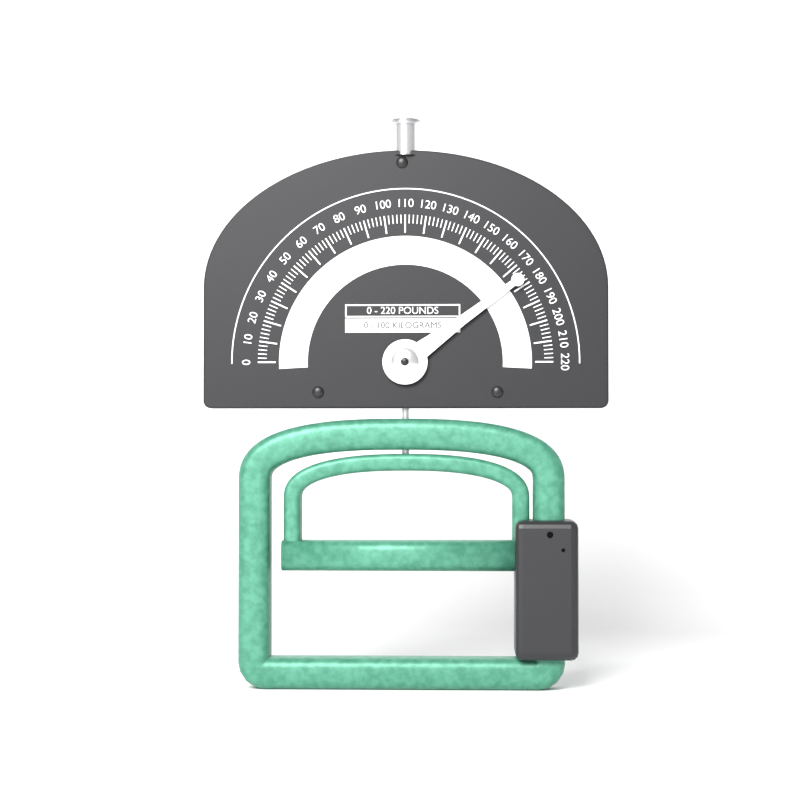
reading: 176 lb
